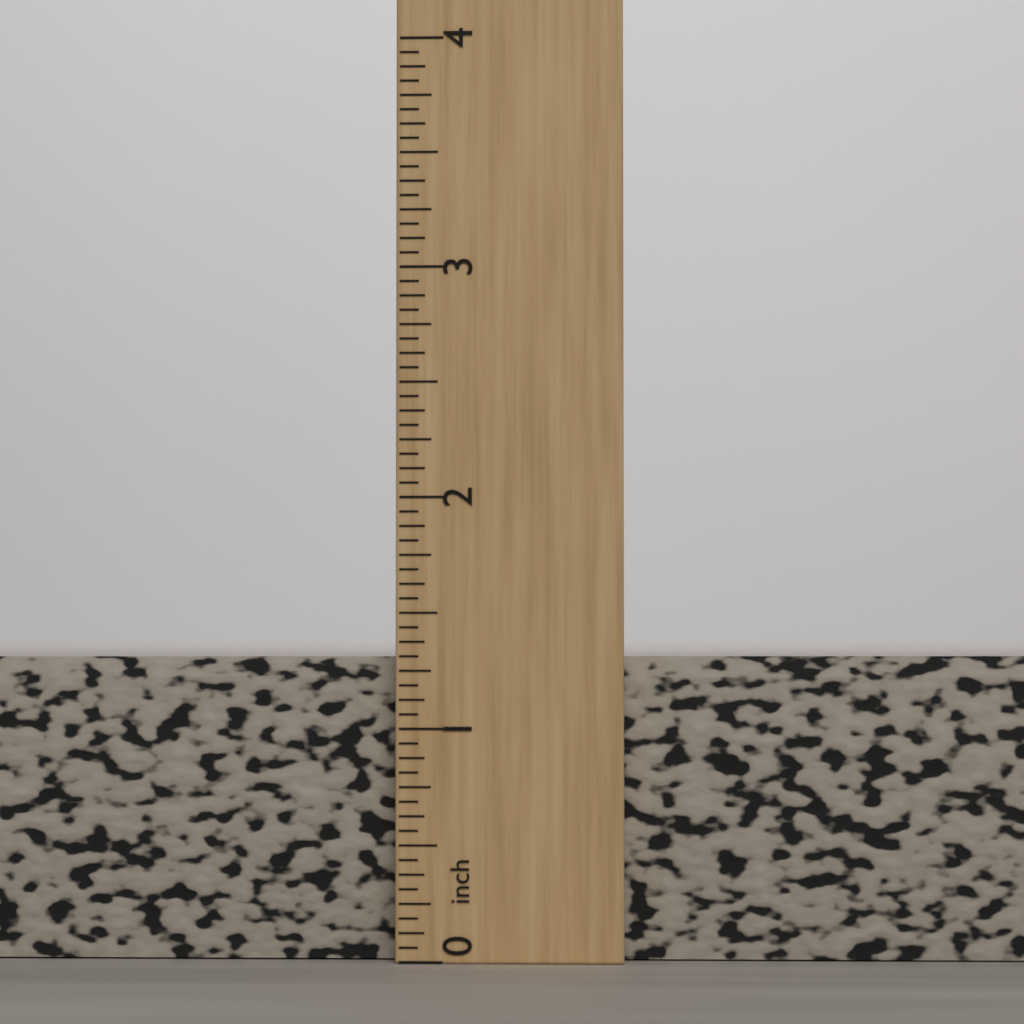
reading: 1.3125 inch
